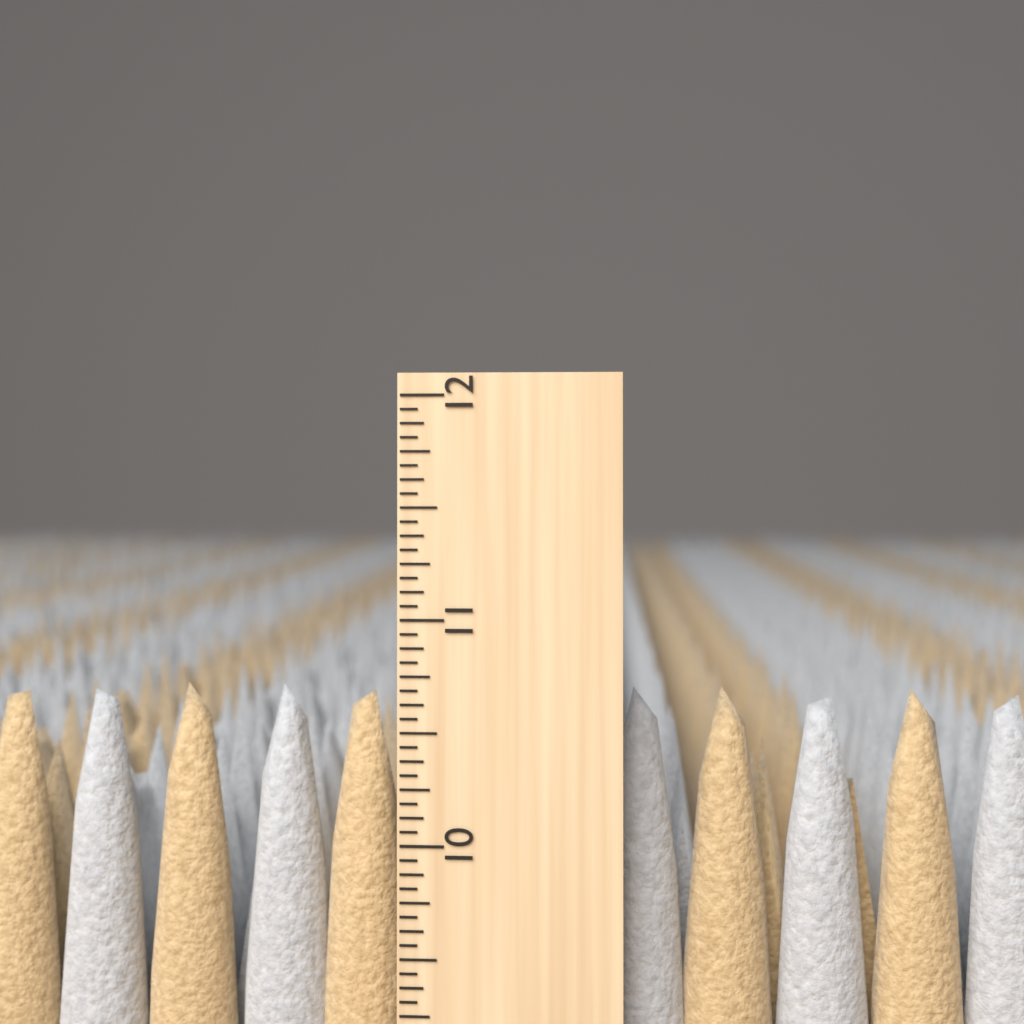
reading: 10.6875 inch
